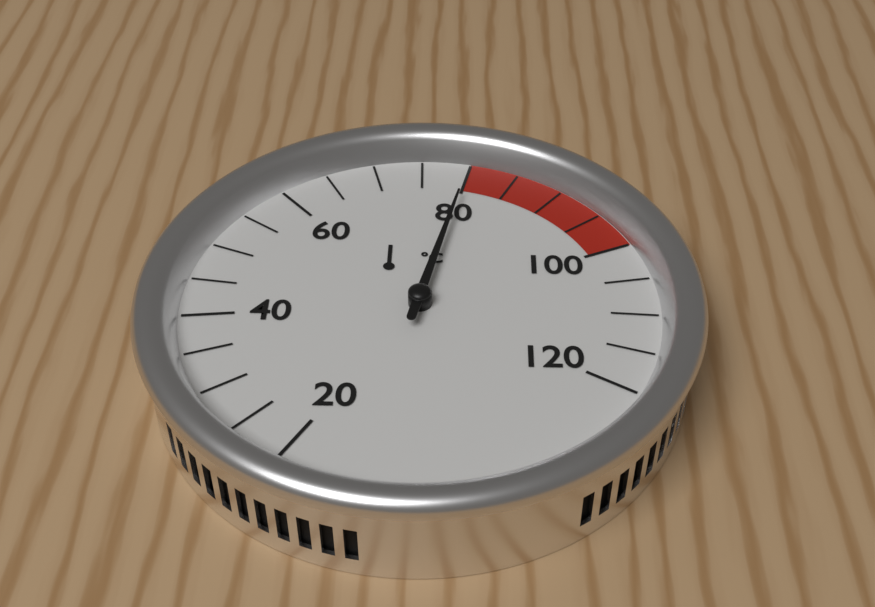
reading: 80 °C
